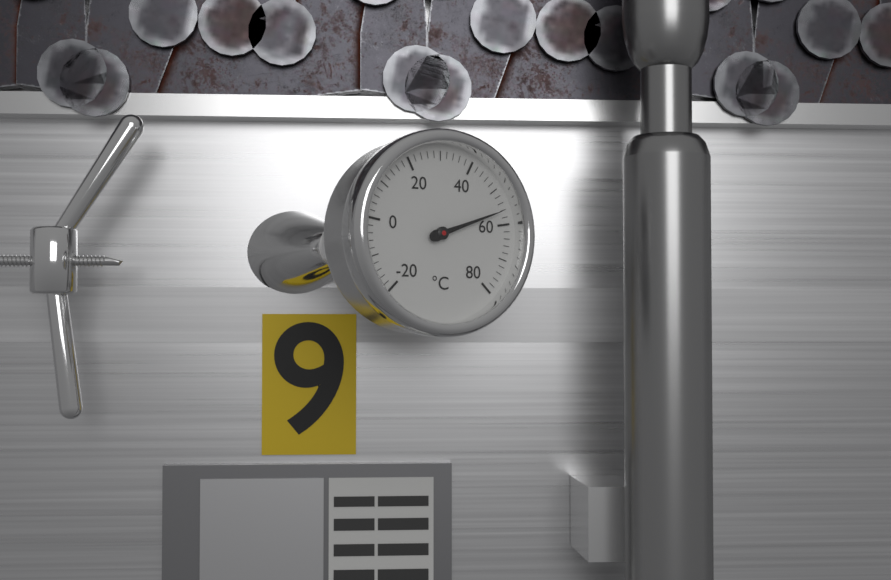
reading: 56 °C
